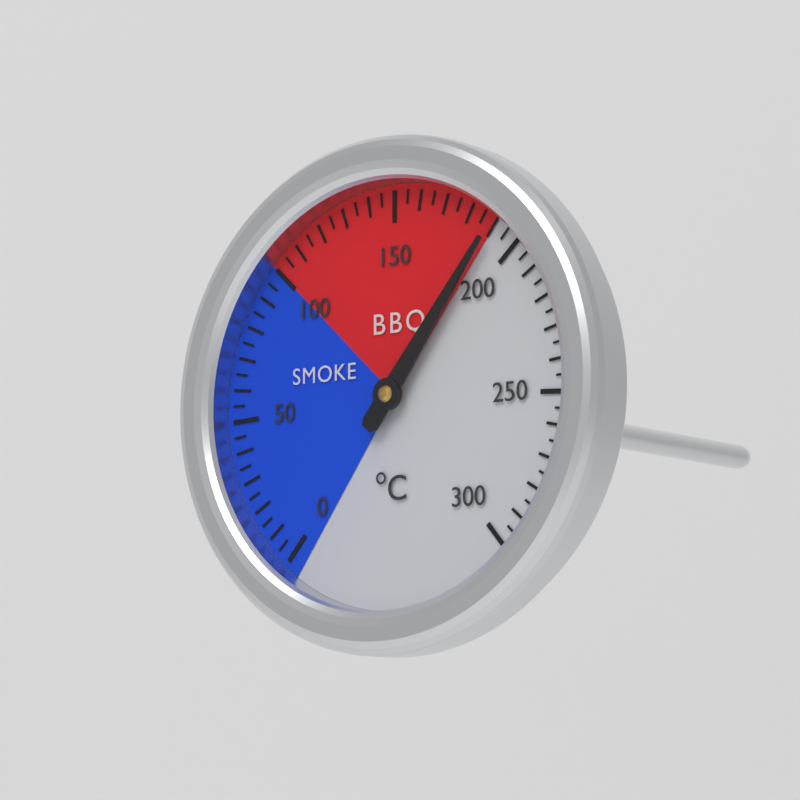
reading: 190 °C
